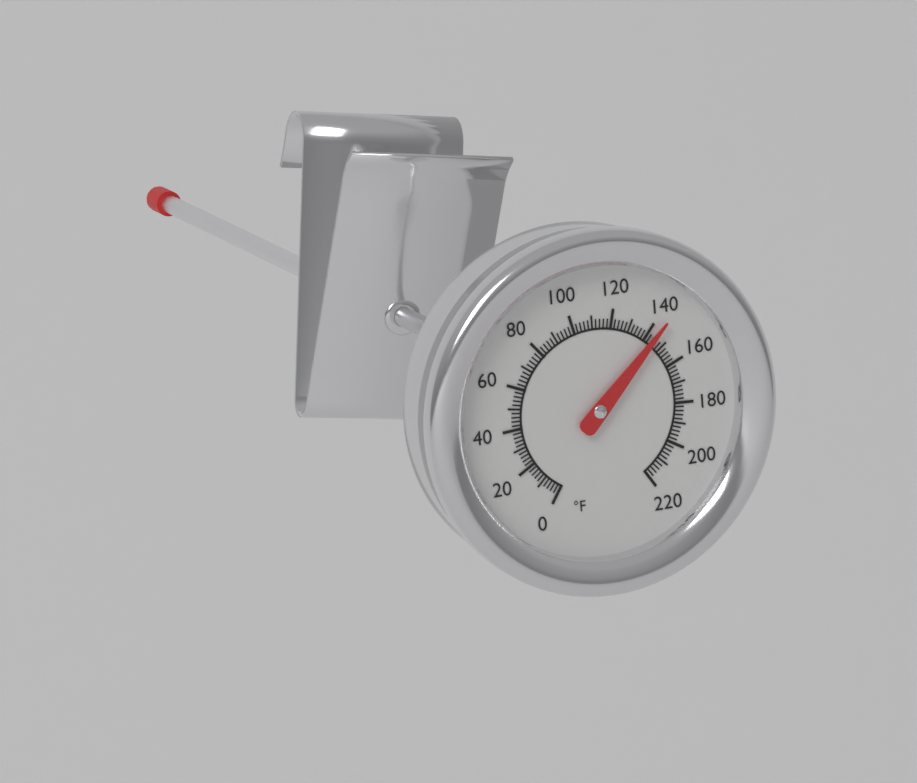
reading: 144 °F
